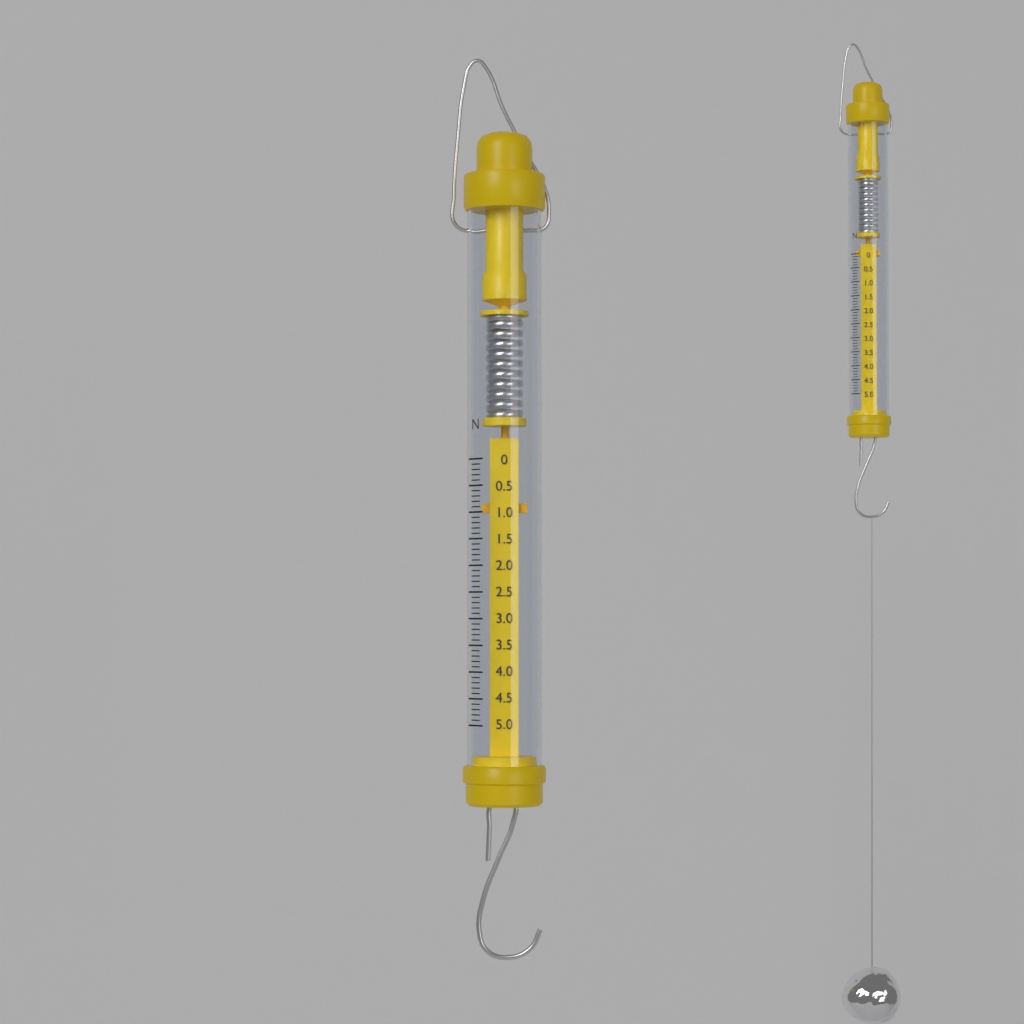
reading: 1.0 N
